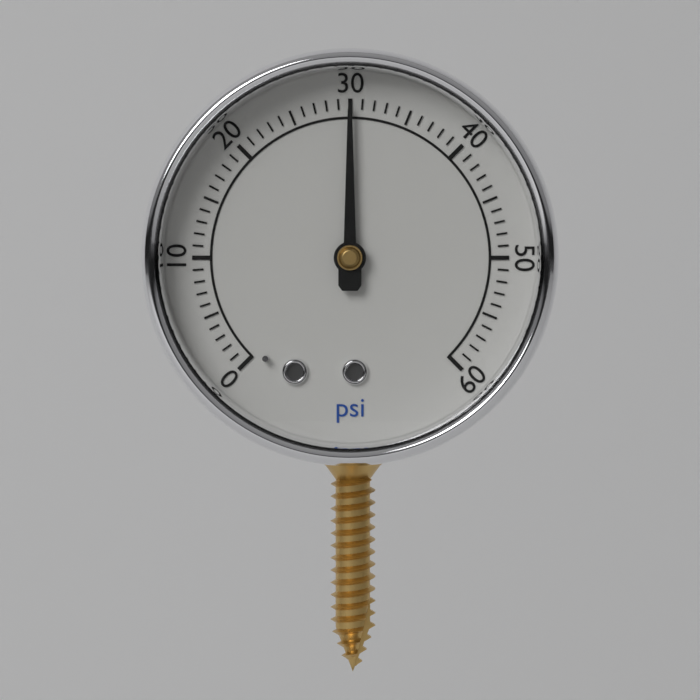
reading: 30 psi
